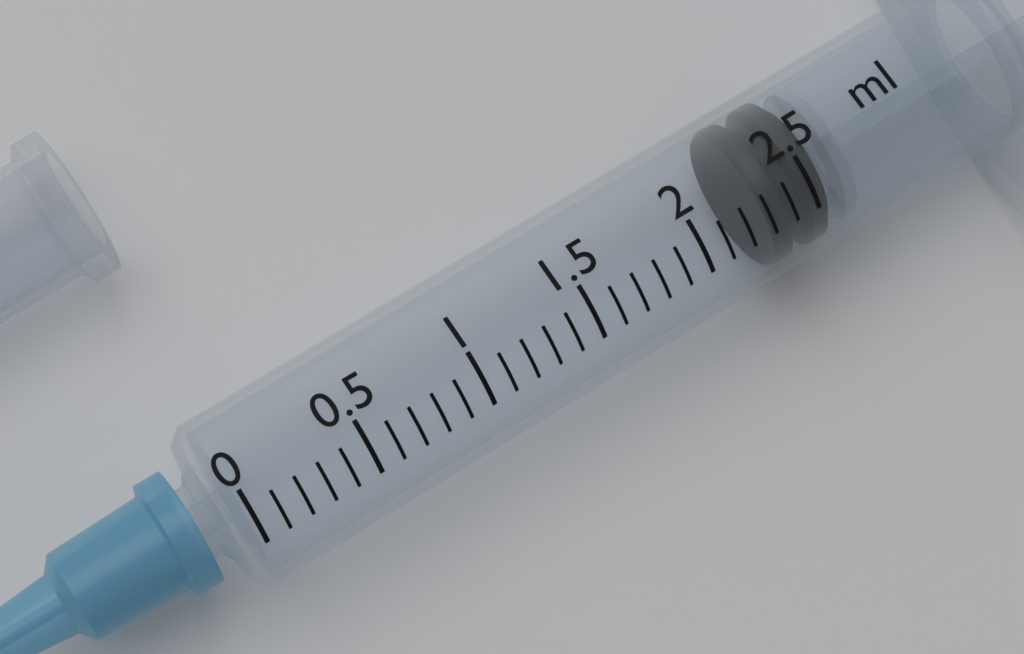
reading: 2.3 ml
